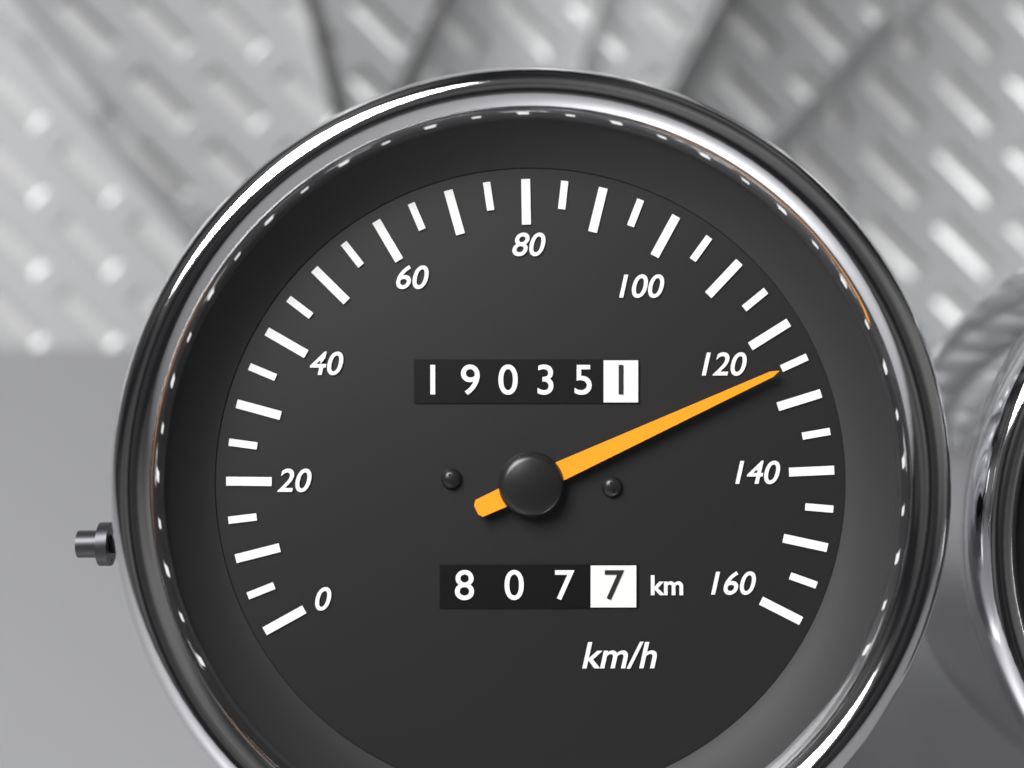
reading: 125 km/h
